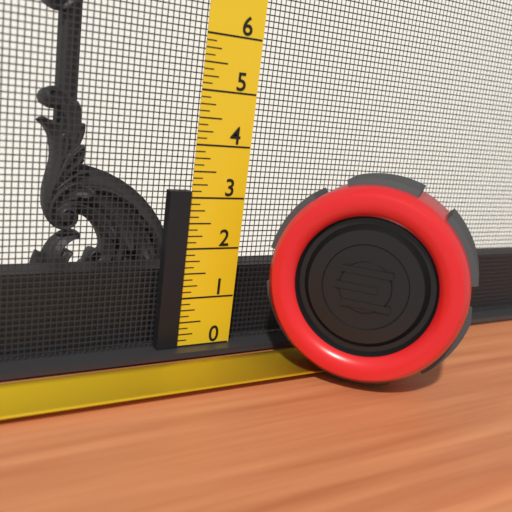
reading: 3.125 (no unit)
